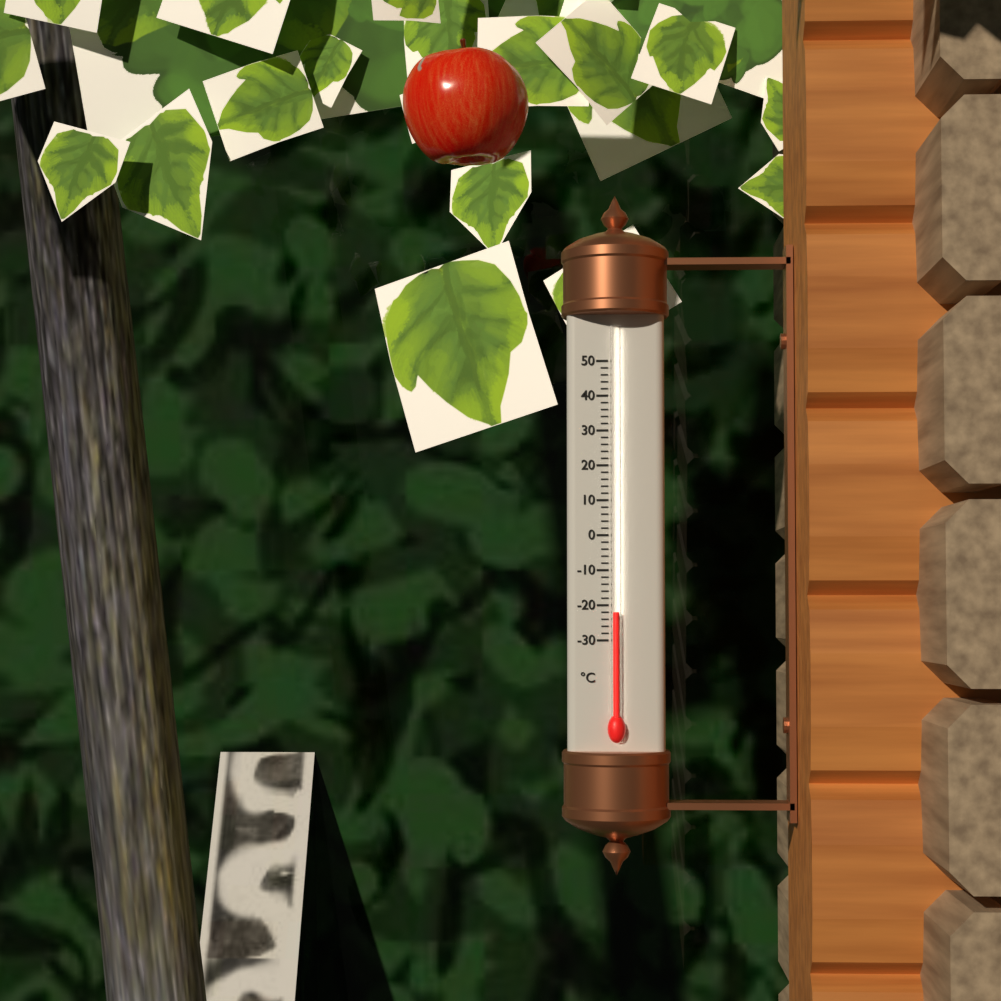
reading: -22 °C
